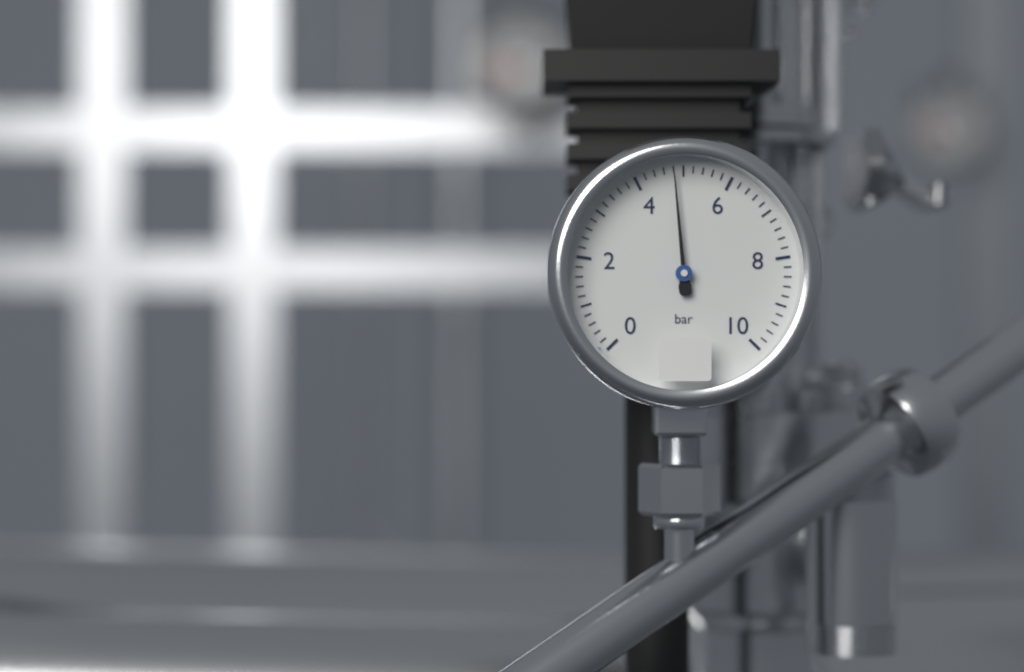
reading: 4.8 bar
